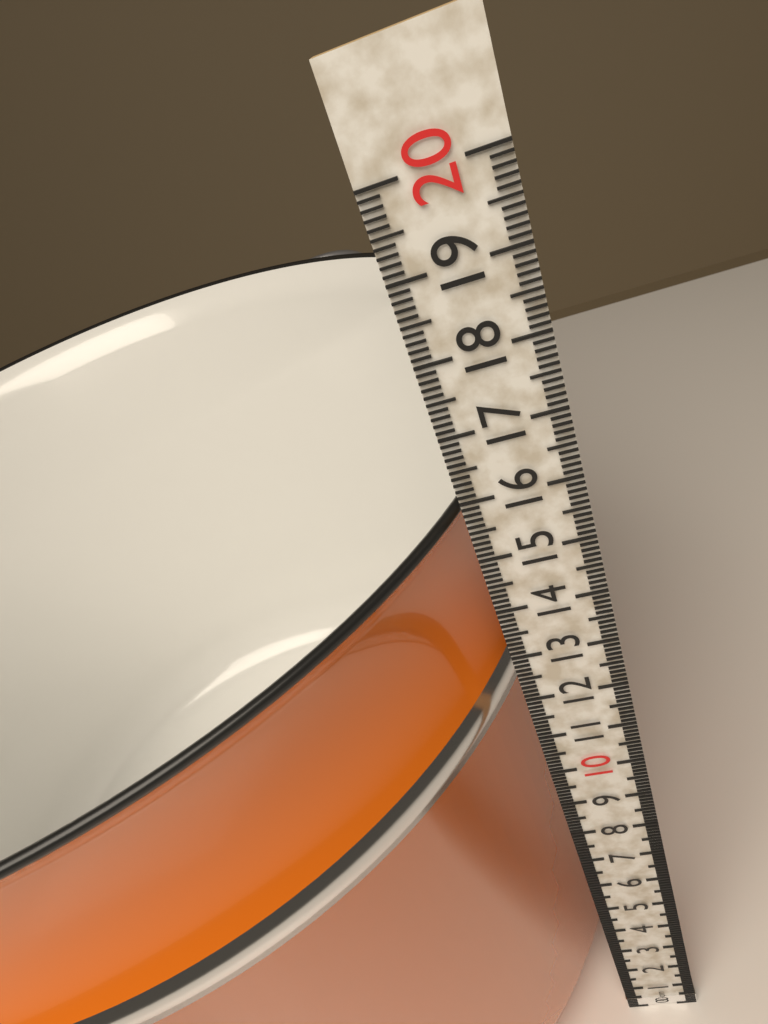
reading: 15.8 cm
